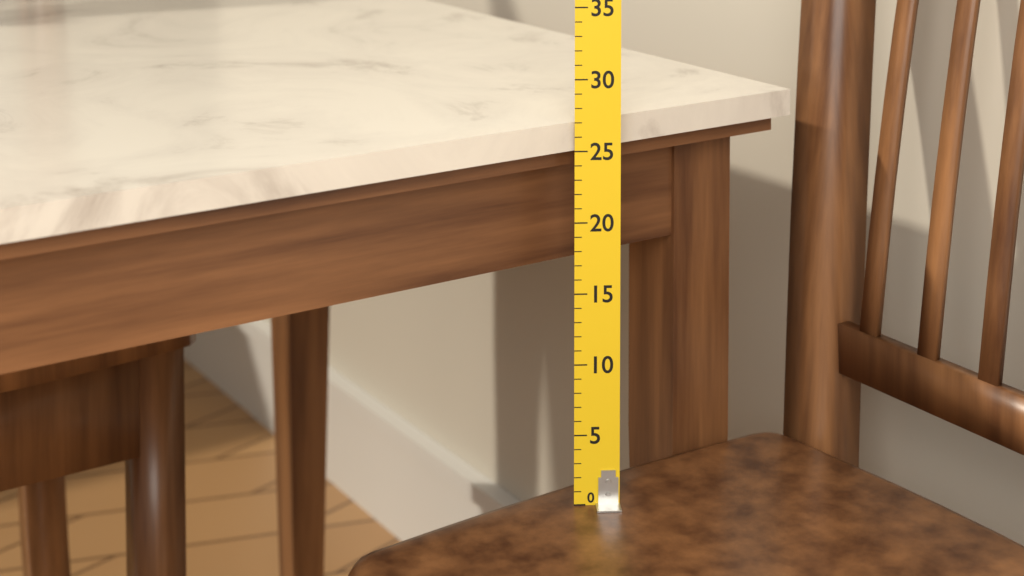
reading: 27 (no unit)
